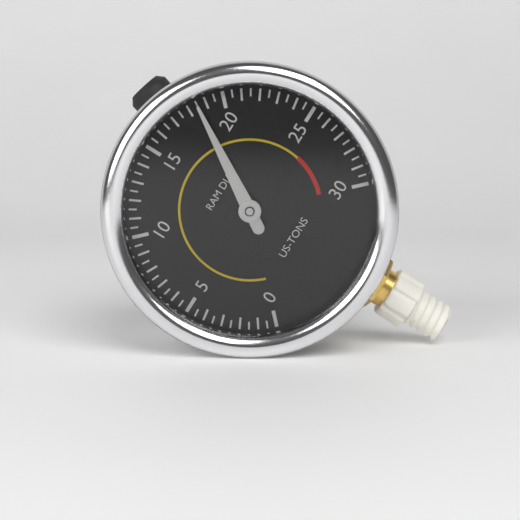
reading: 18.5 US-TONS
